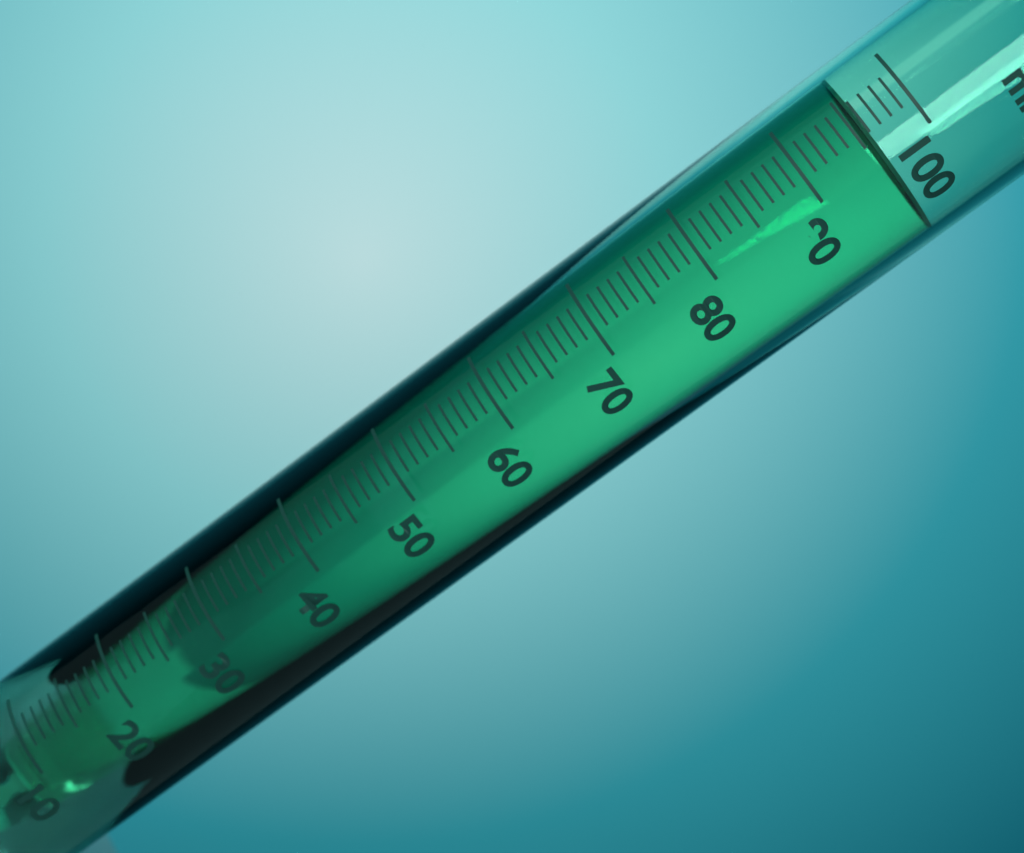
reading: 96 ml
